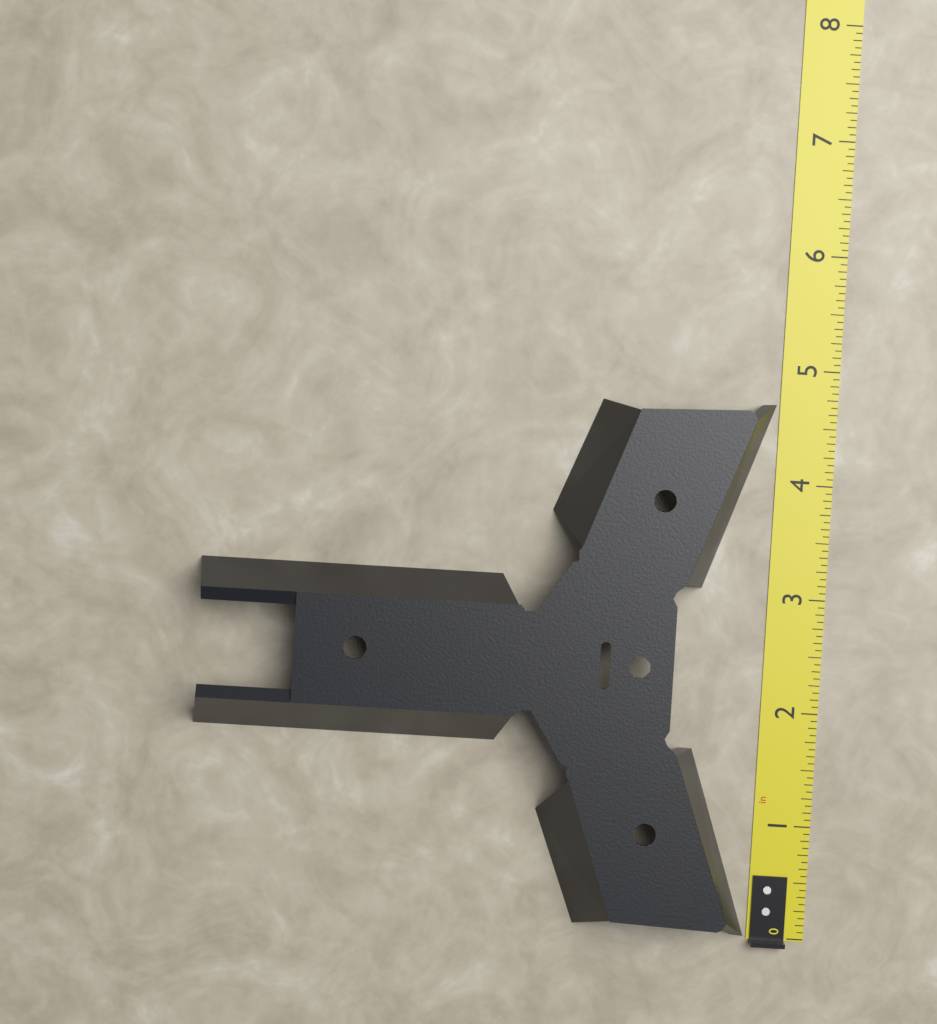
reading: 4.6875 in
